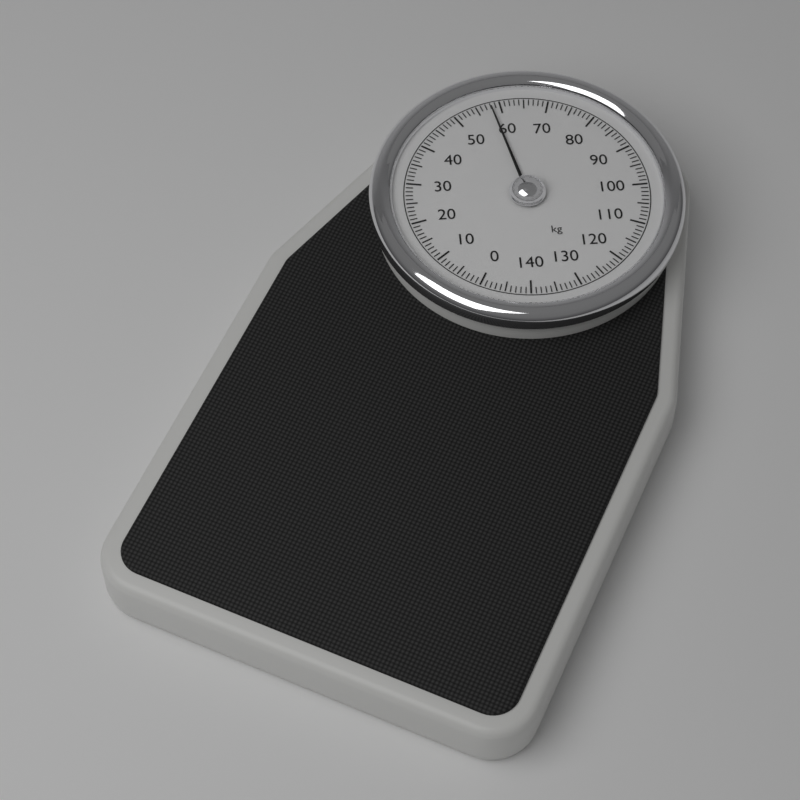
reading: 58 kg
